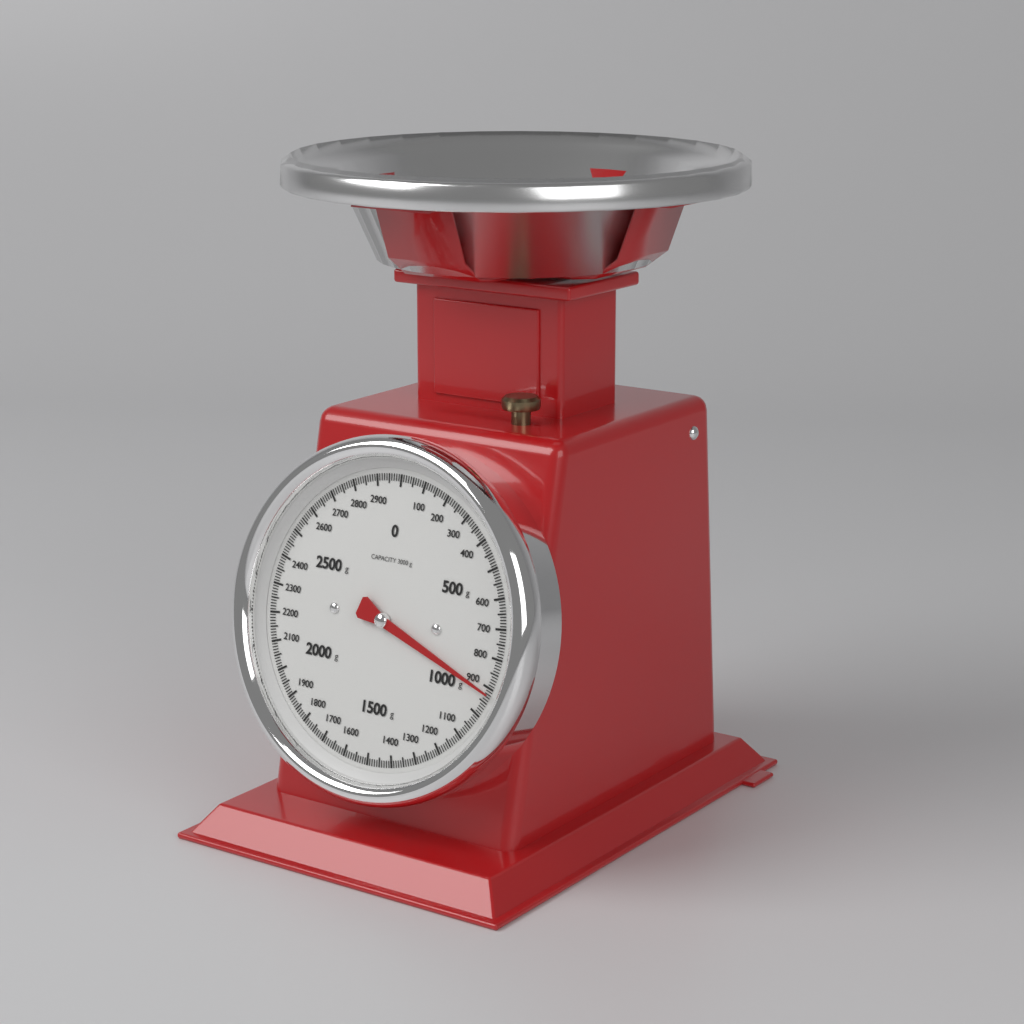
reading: 920 g
